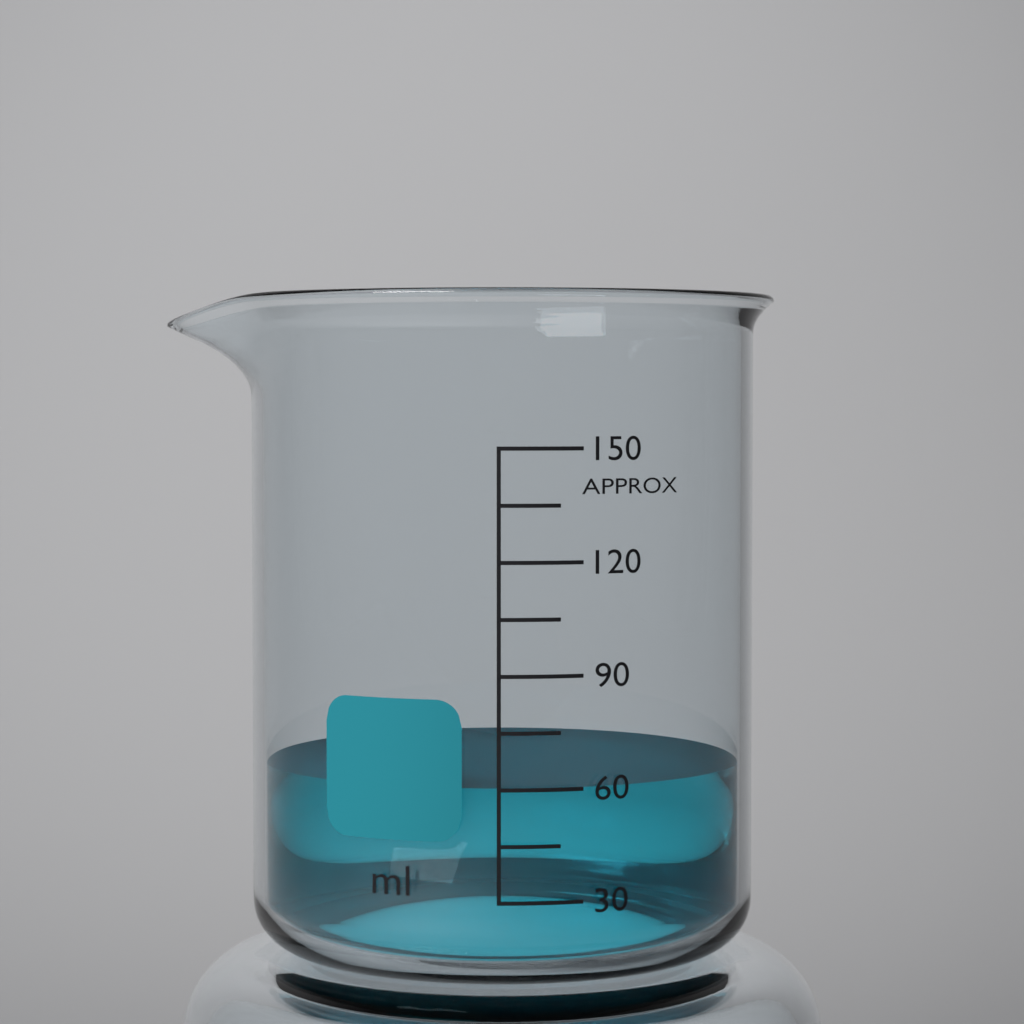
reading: 60 ml
